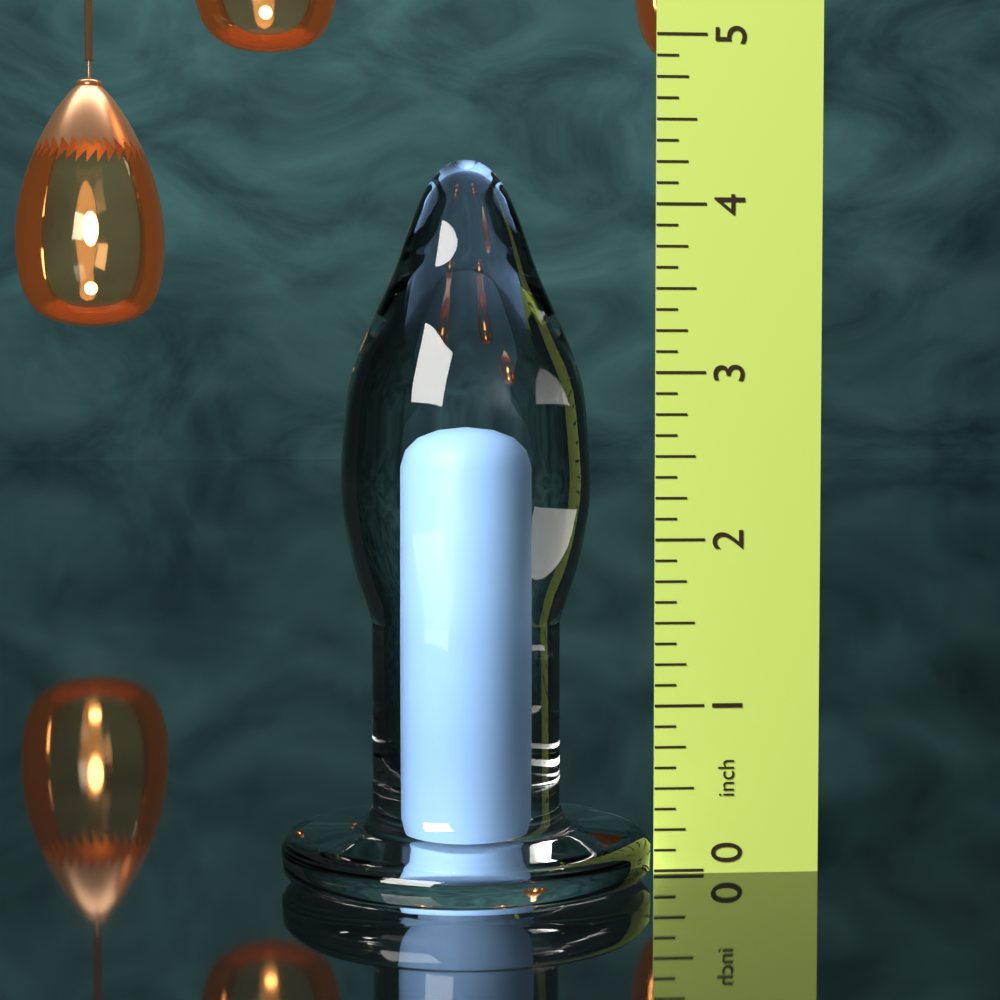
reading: 4.250 in
